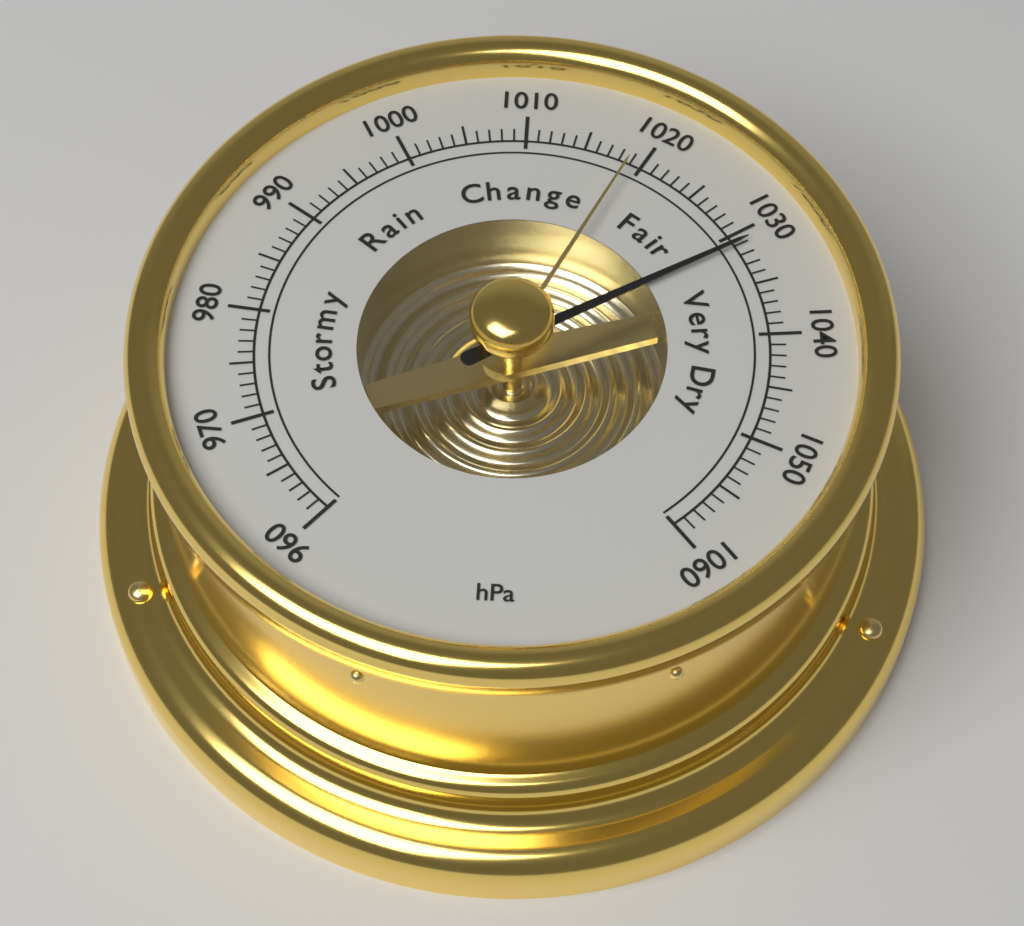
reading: 1031 hPa
